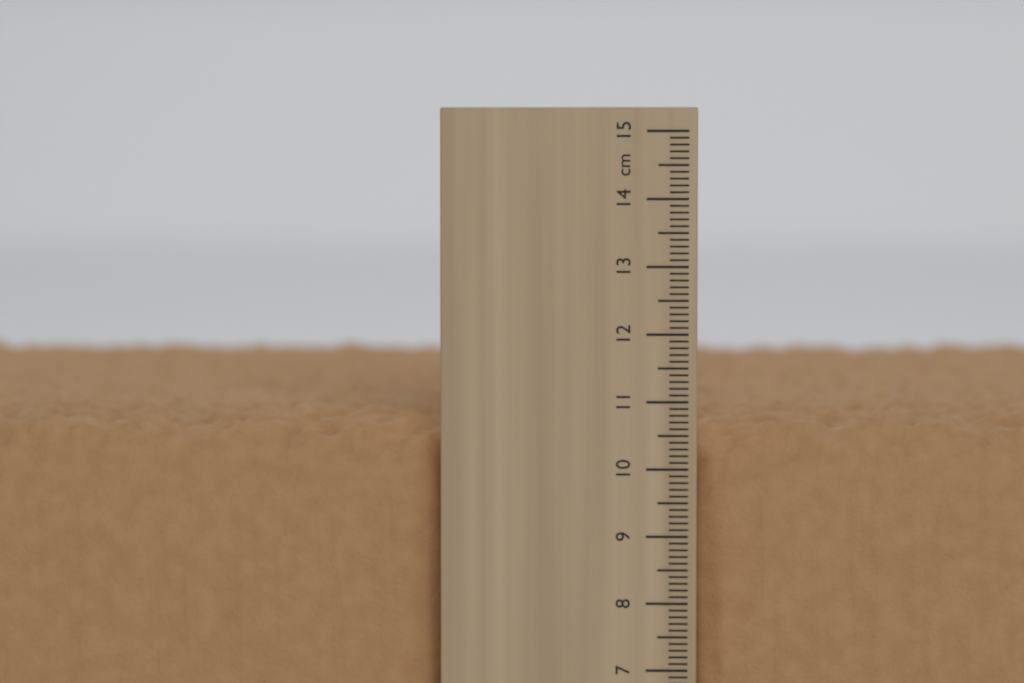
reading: 10.8 cm
